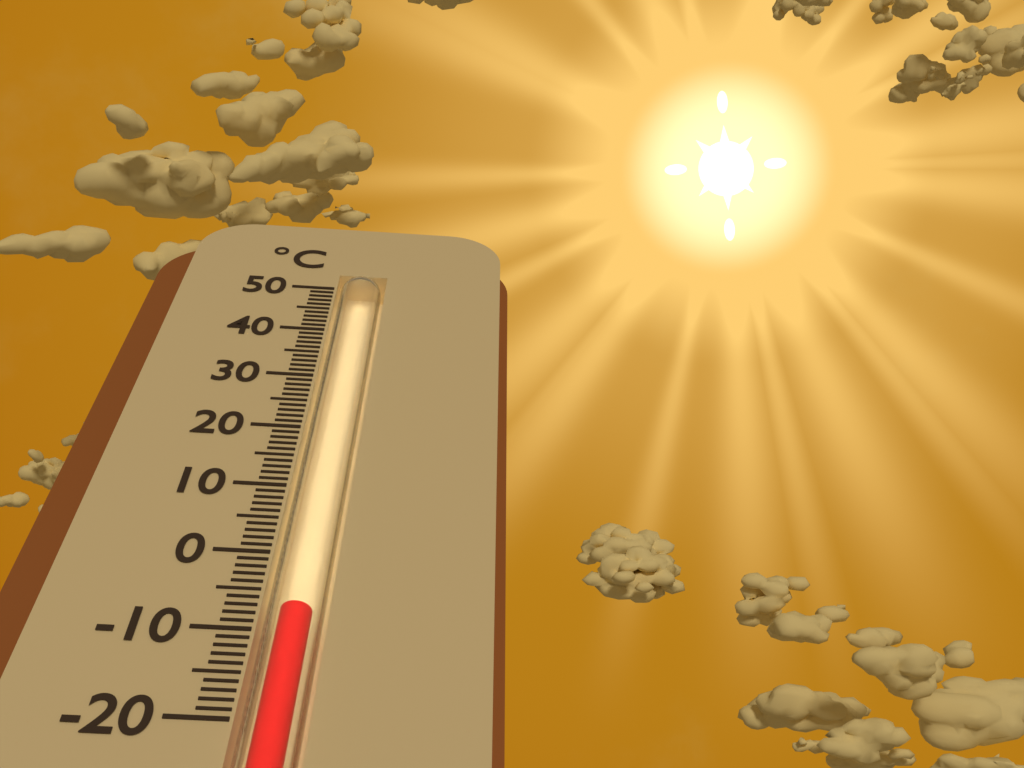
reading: -7 °C
